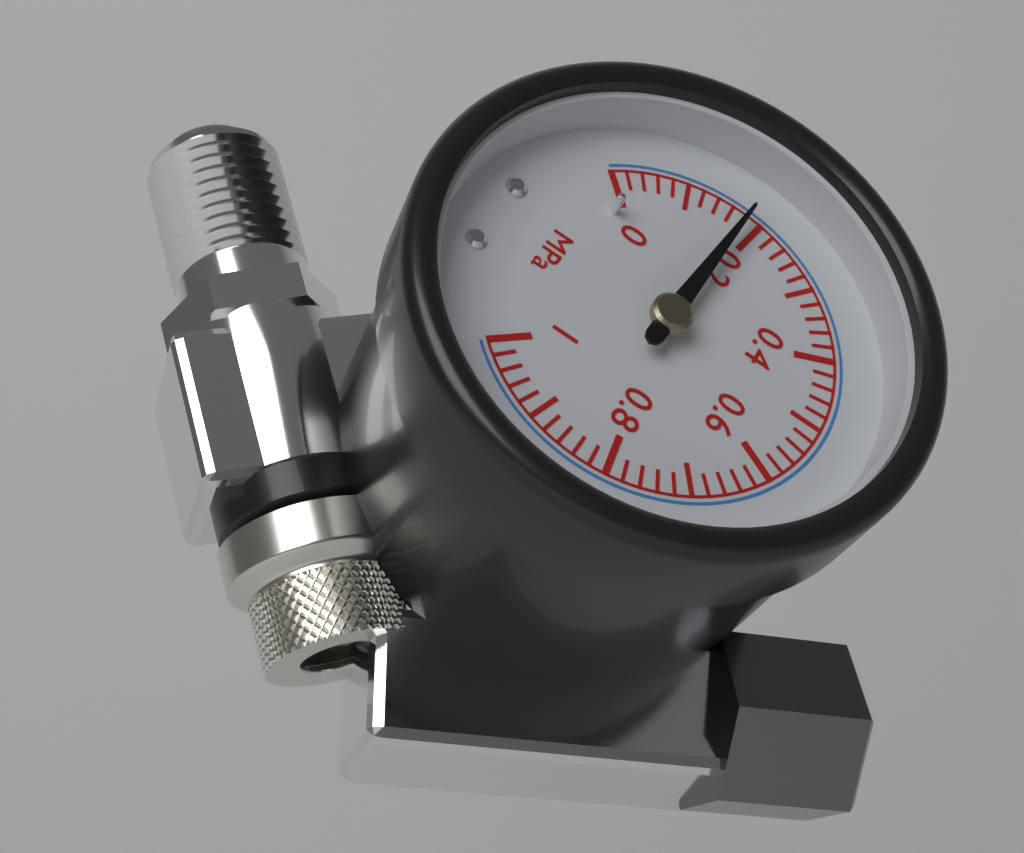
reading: 0.18 MPa
